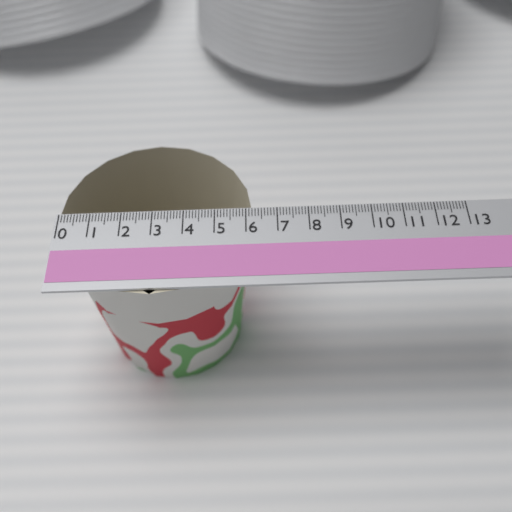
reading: 6.2 (no unit)
